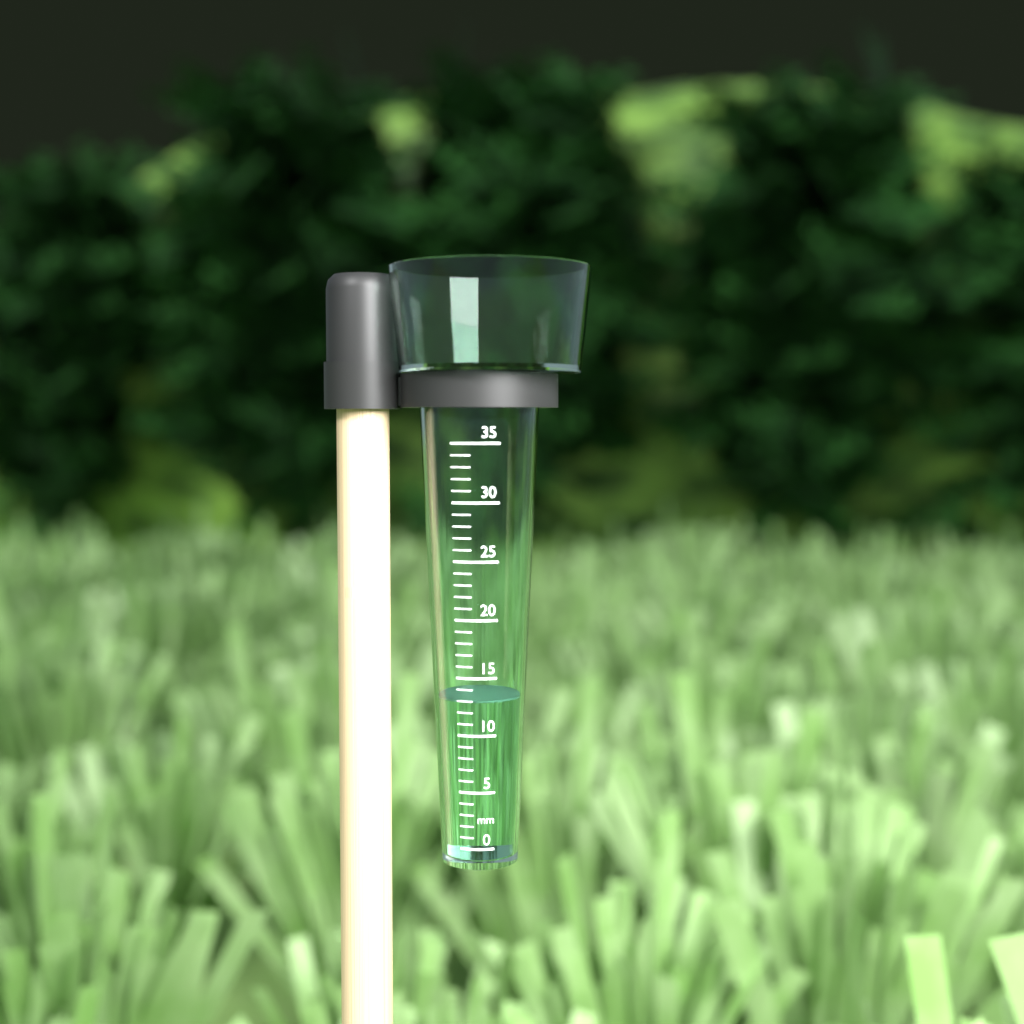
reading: 13 mm
